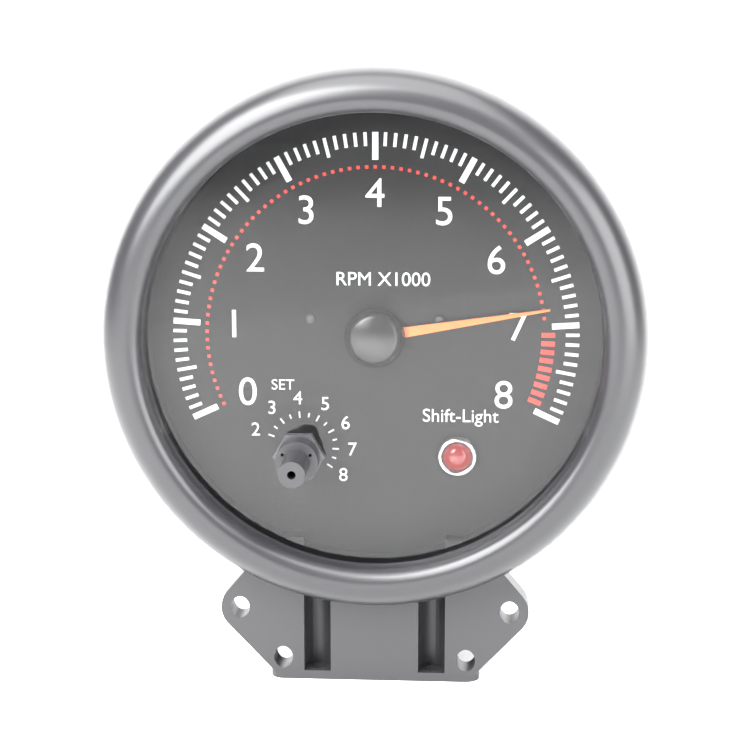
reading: 6.8 RPM x1000
